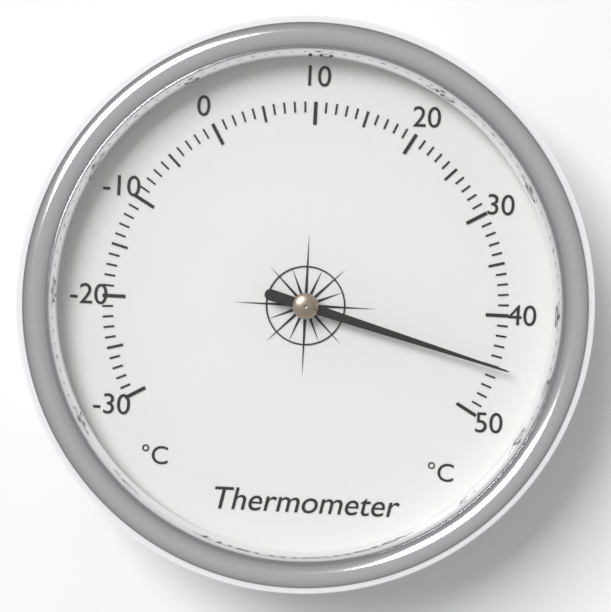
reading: 45 °C
